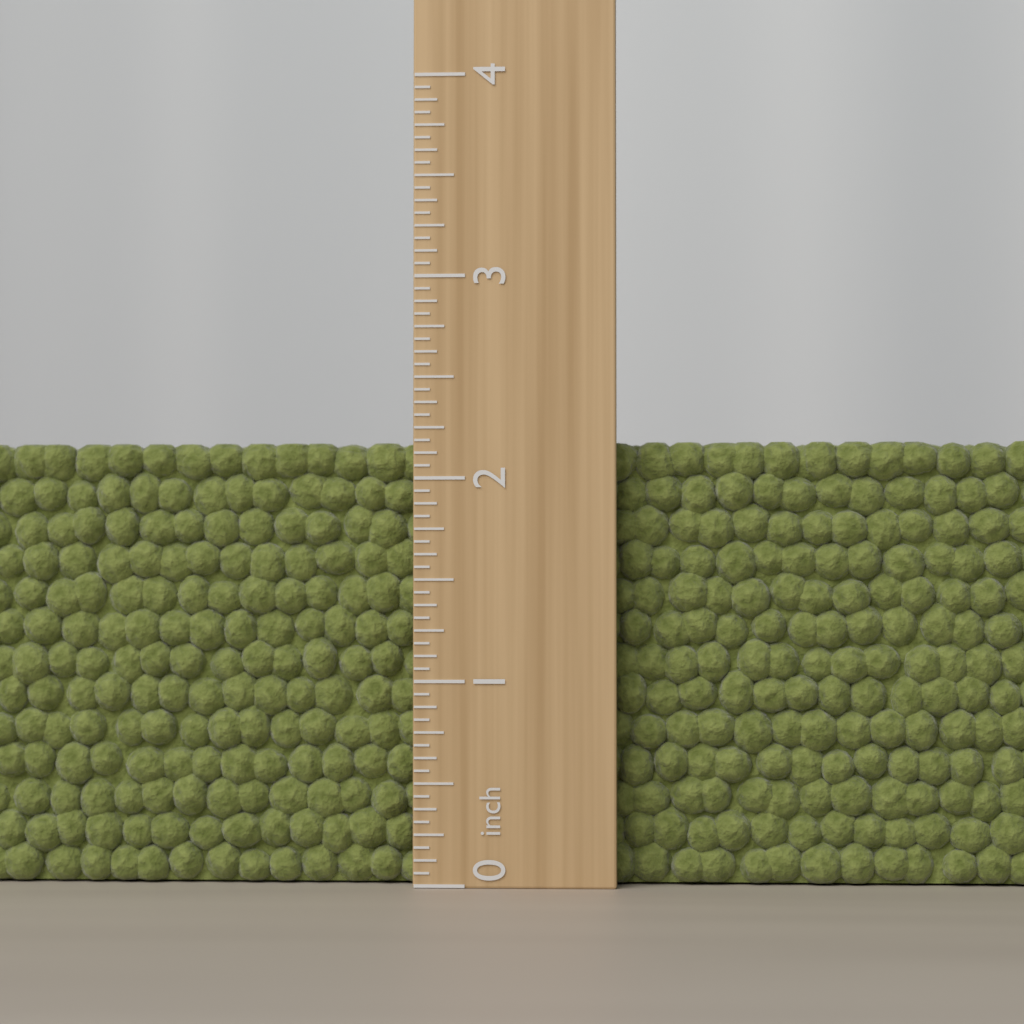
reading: 2.1875 inch
